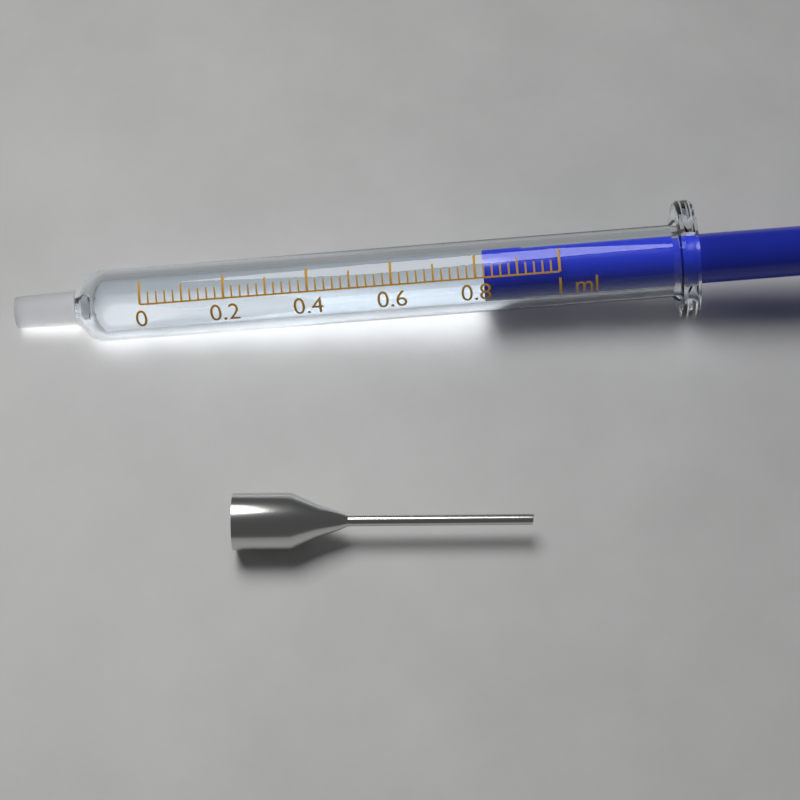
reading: 0.82 ml
